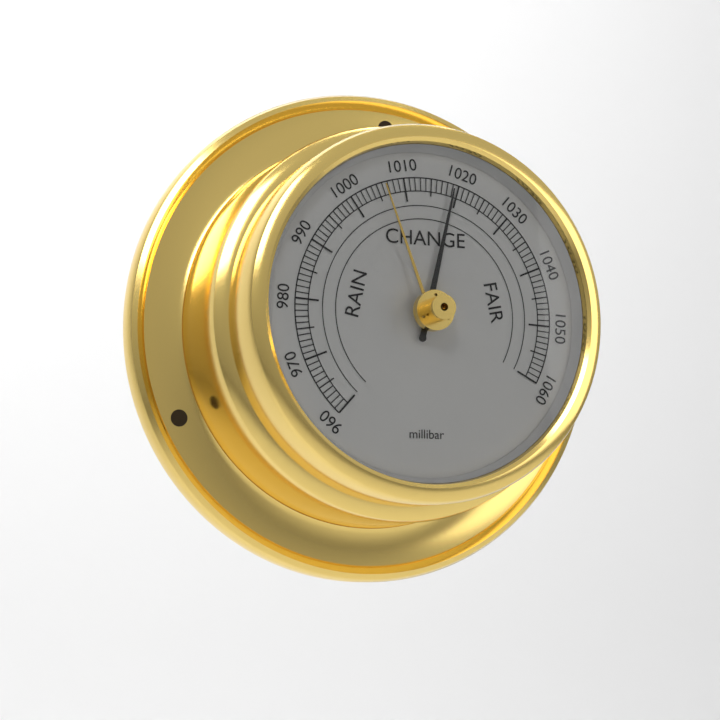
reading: 1019 millibar
